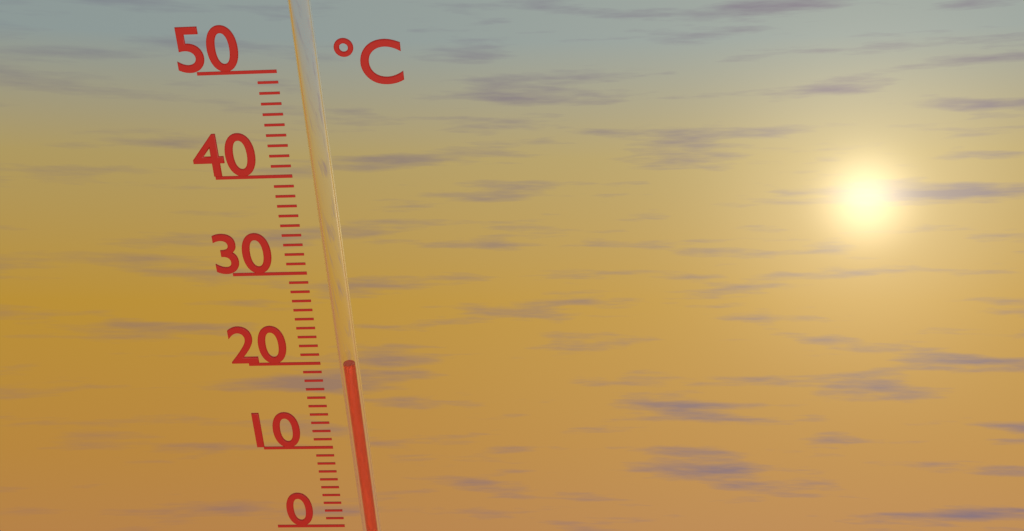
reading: 20 °C
